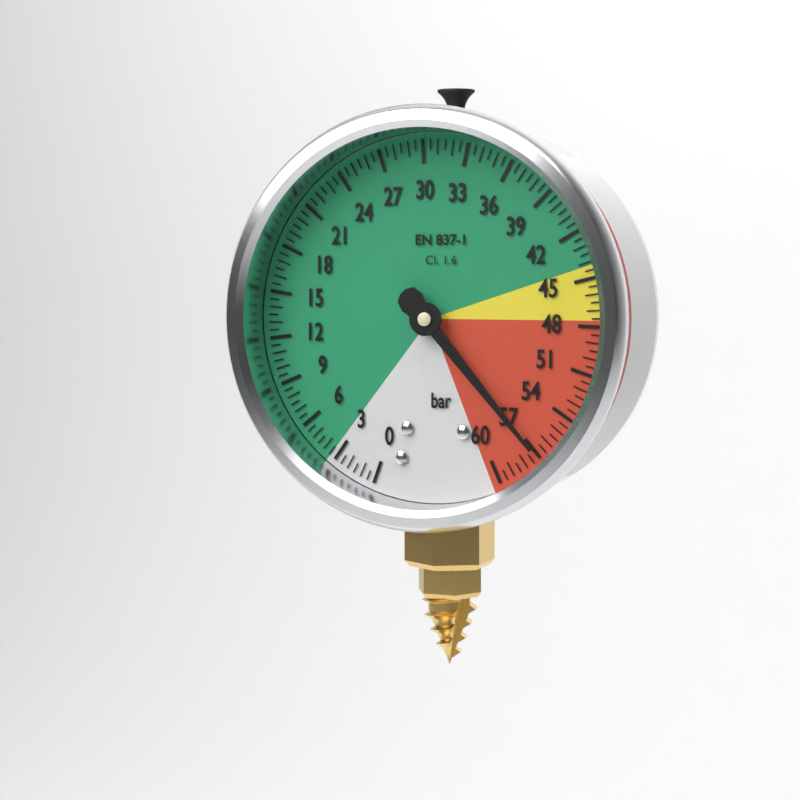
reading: 57.0 bar
